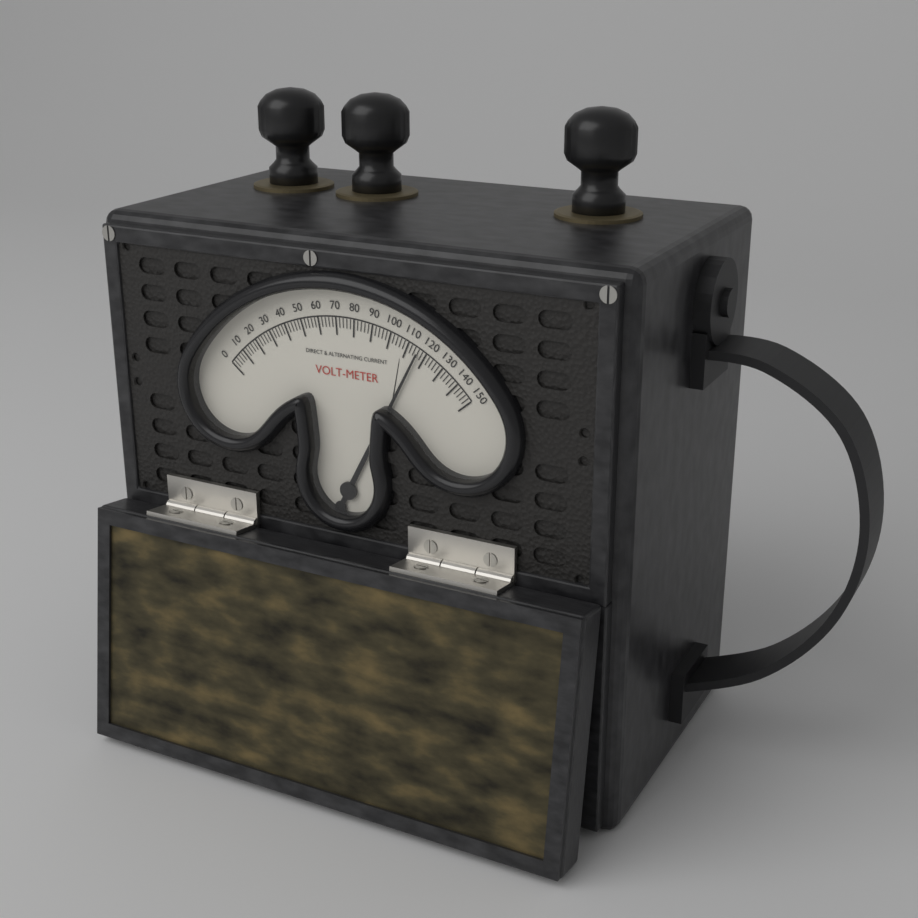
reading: 116 V
